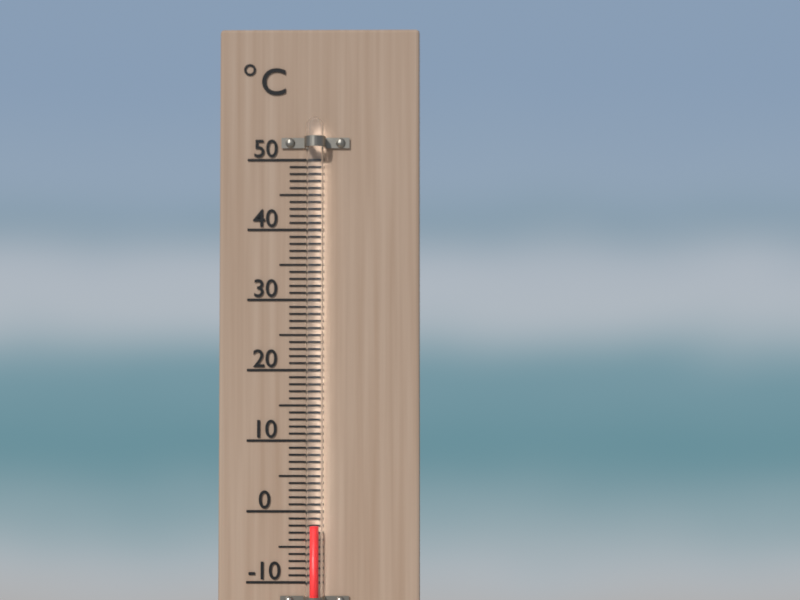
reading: -2 °C
